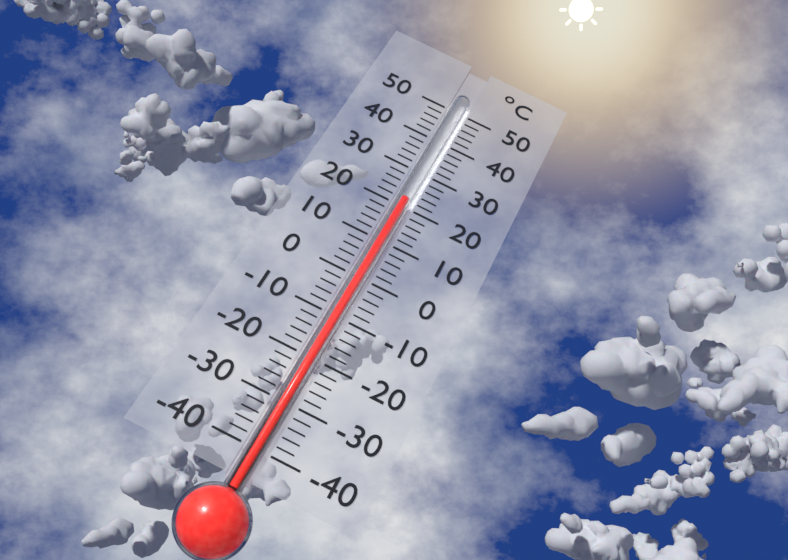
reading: 22 °C
